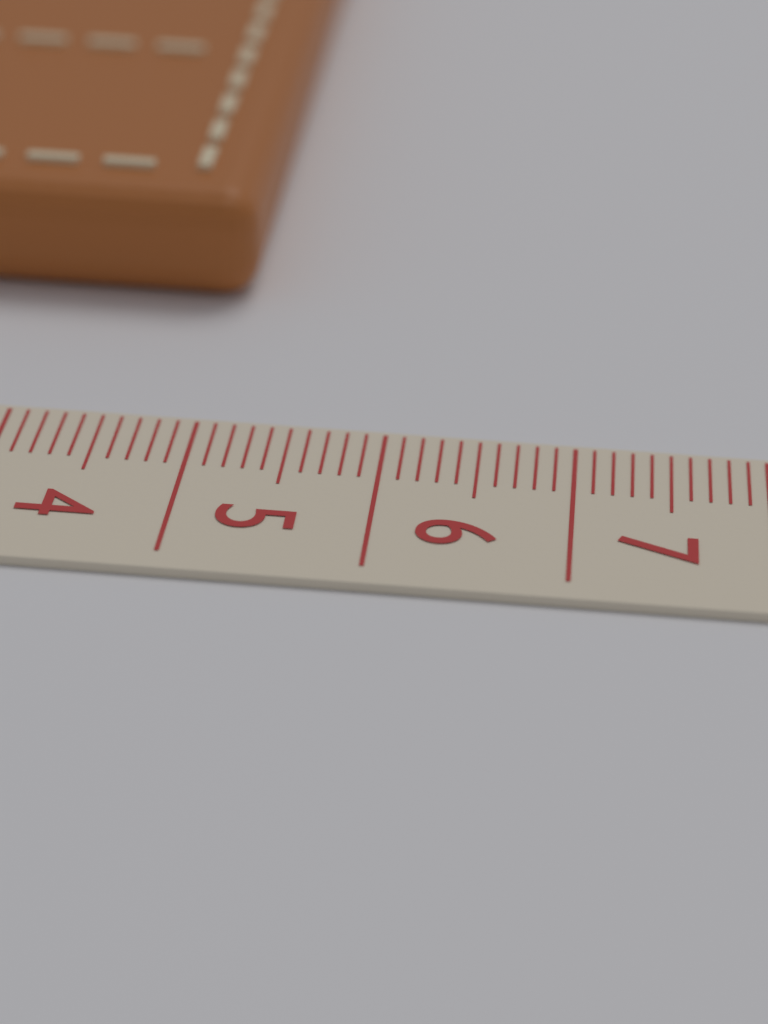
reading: 5.1 cm
